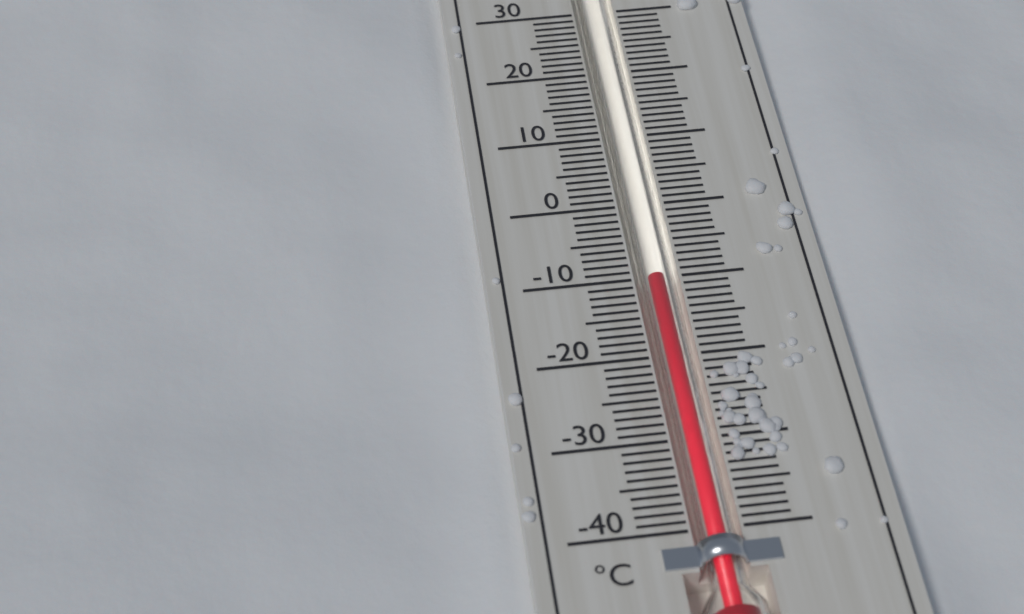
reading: -10 °C
